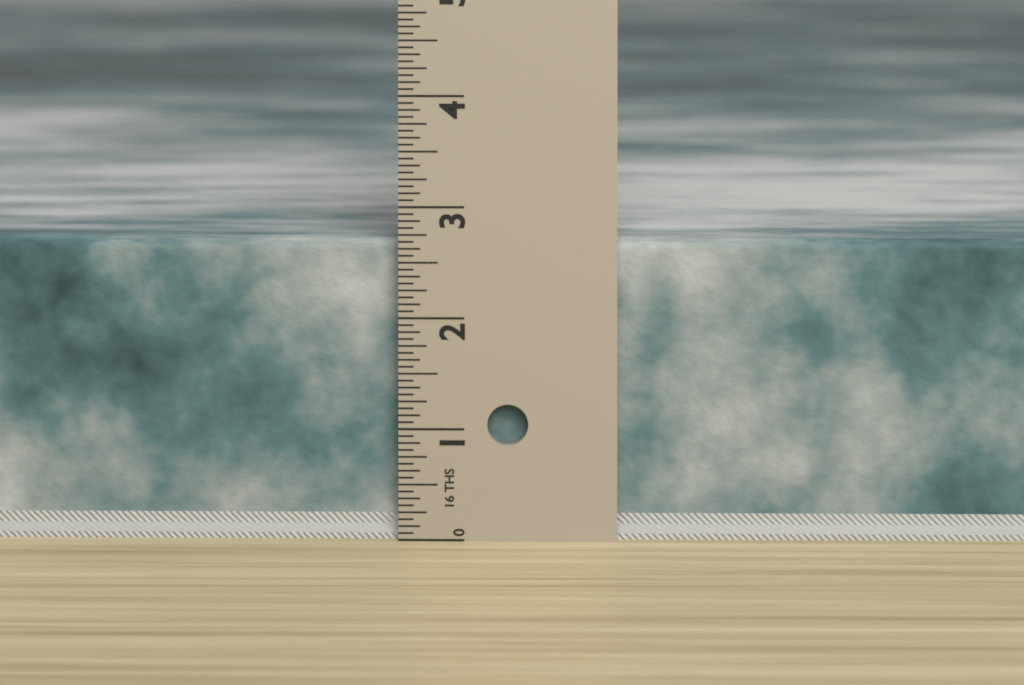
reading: 2.6875 in
